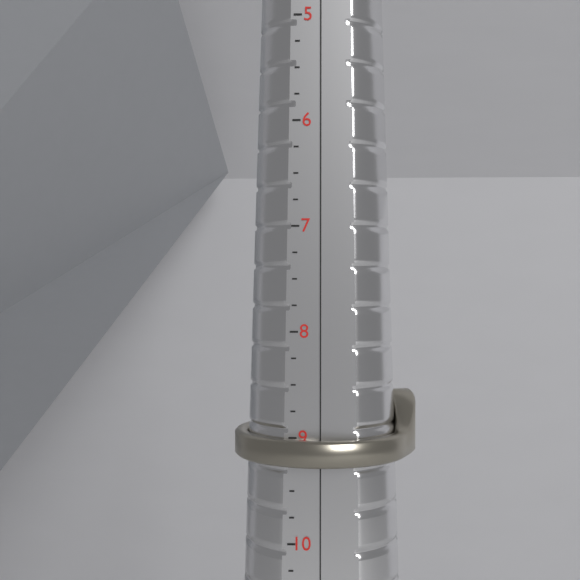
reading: 9.25 (no unit)
